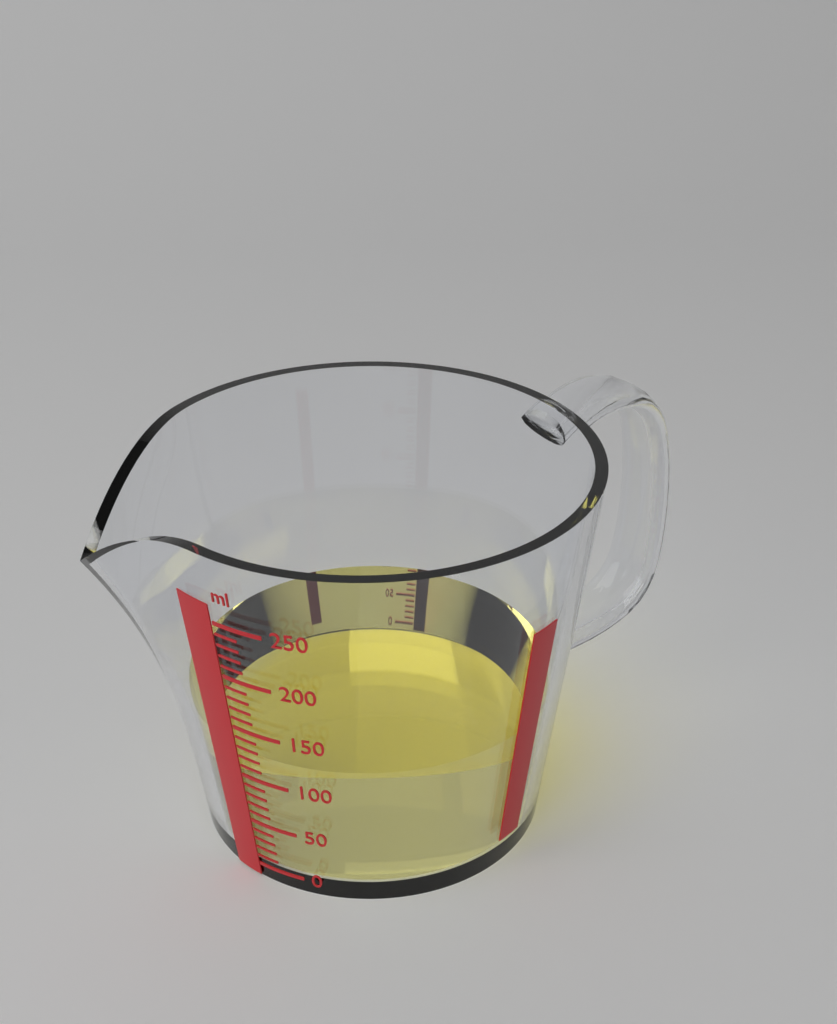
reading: 120 ml
